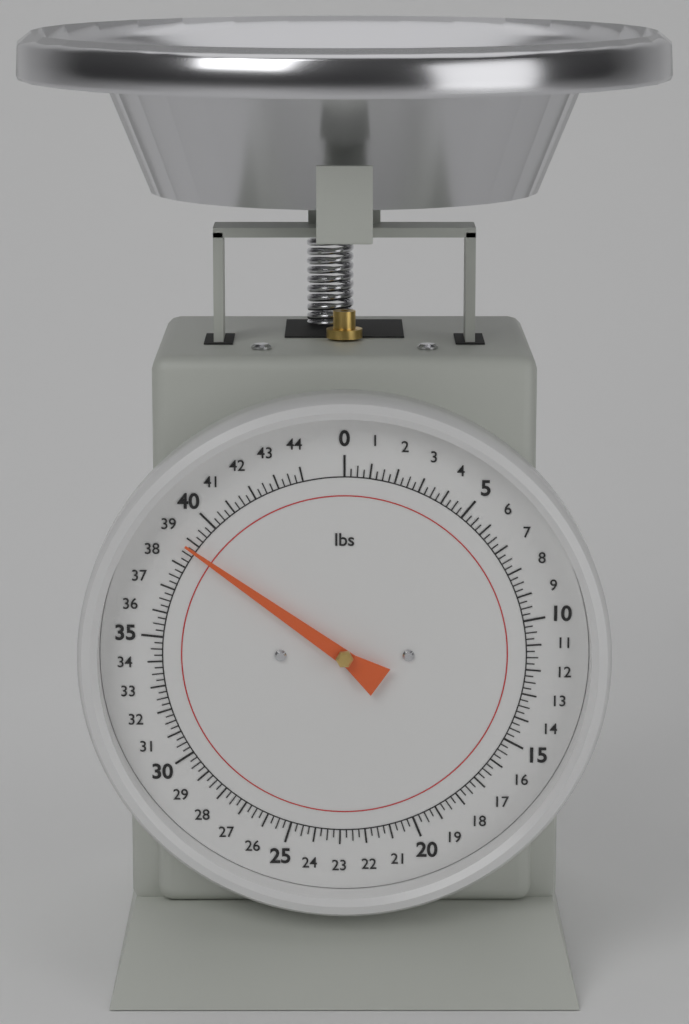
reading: 38.75 lbs
